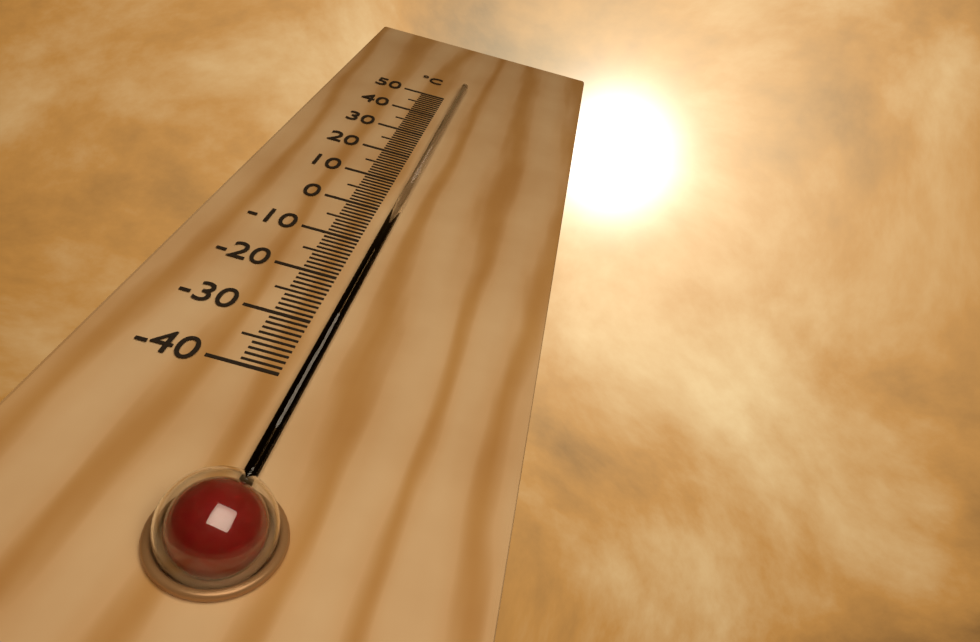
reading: -4 °C
